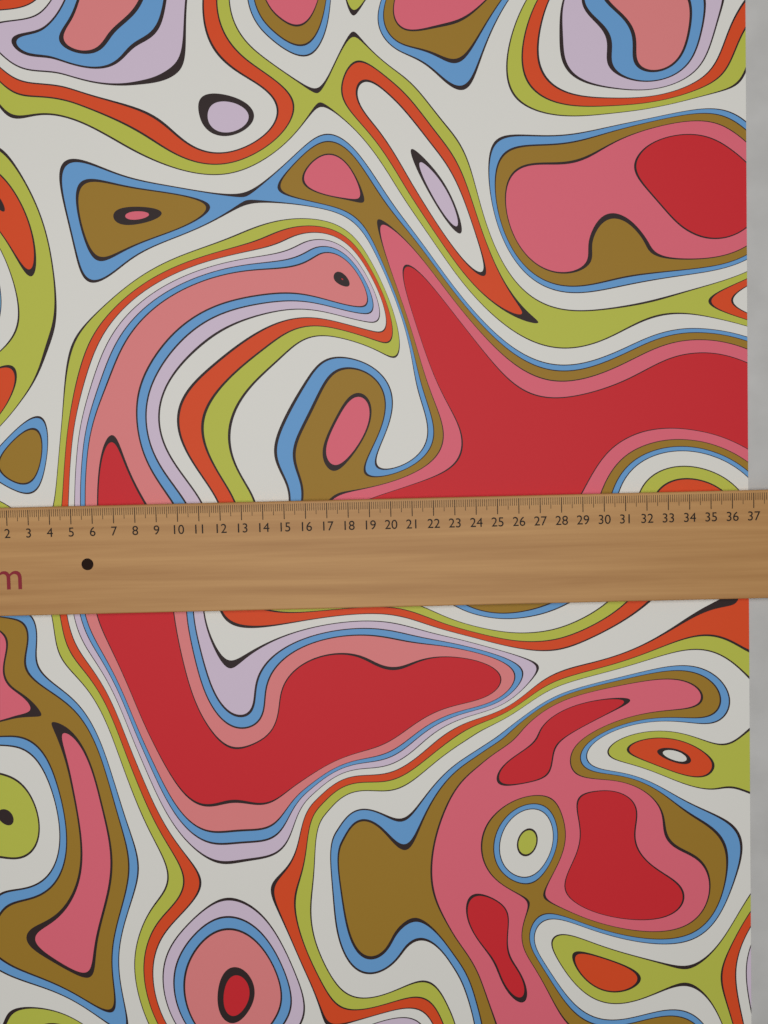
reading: 36.9 cm
